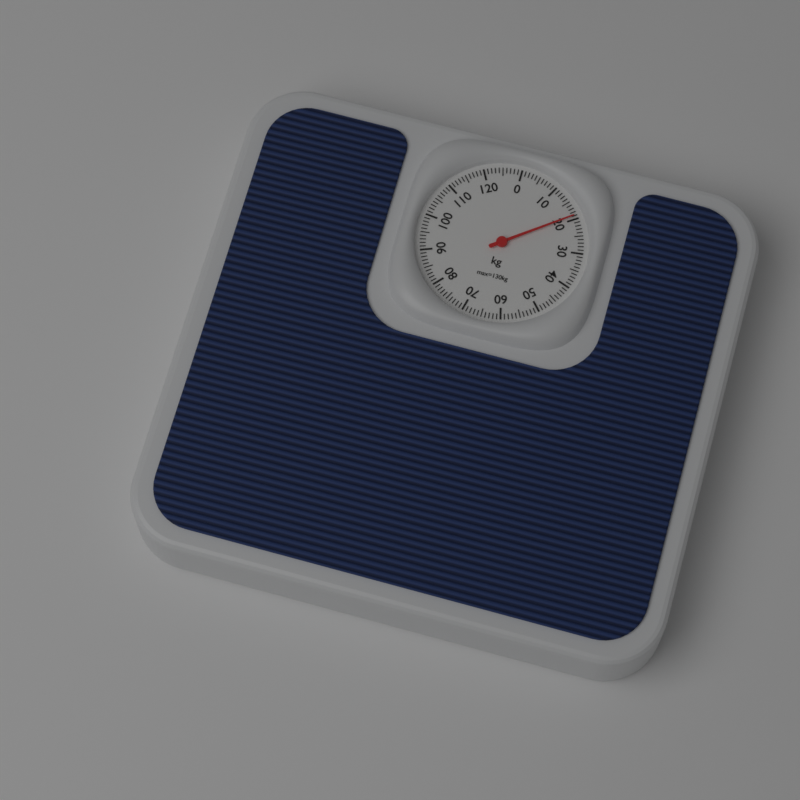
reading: 19 kg
